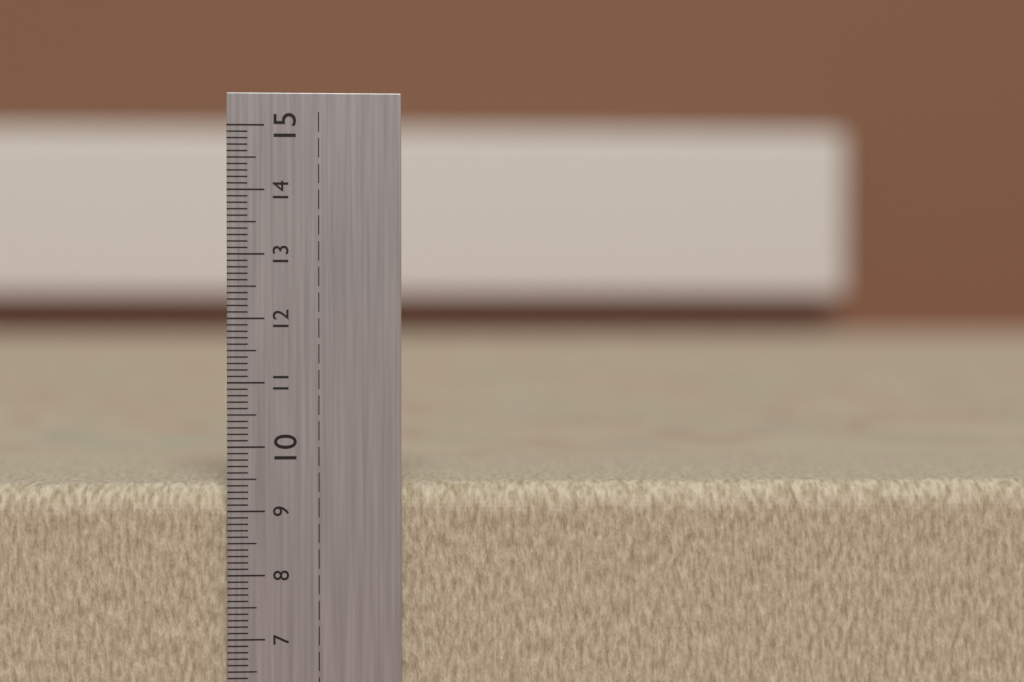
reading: 9.4 cm
